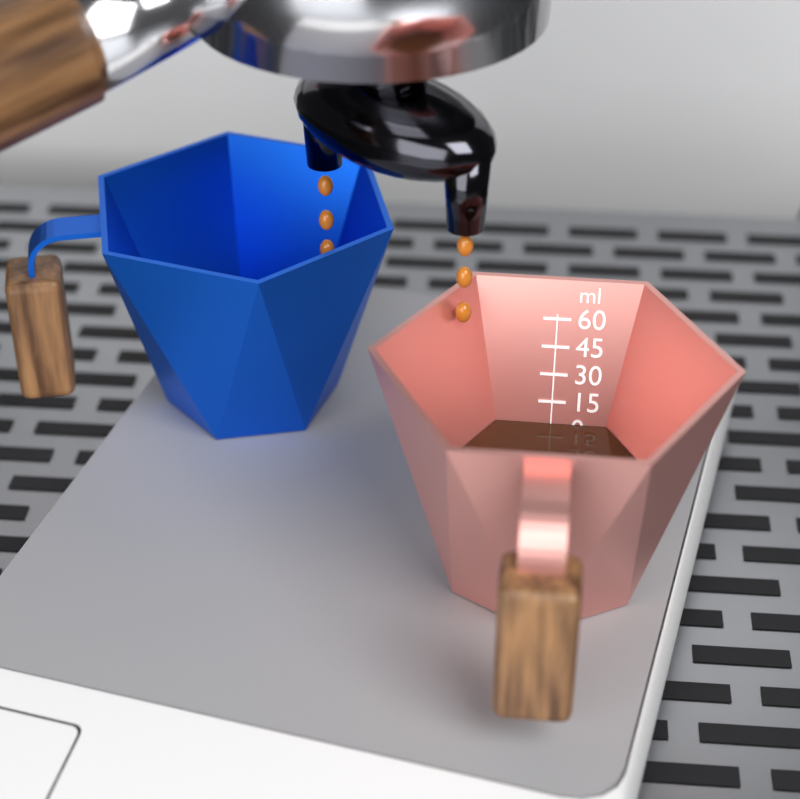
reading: 3 ml
